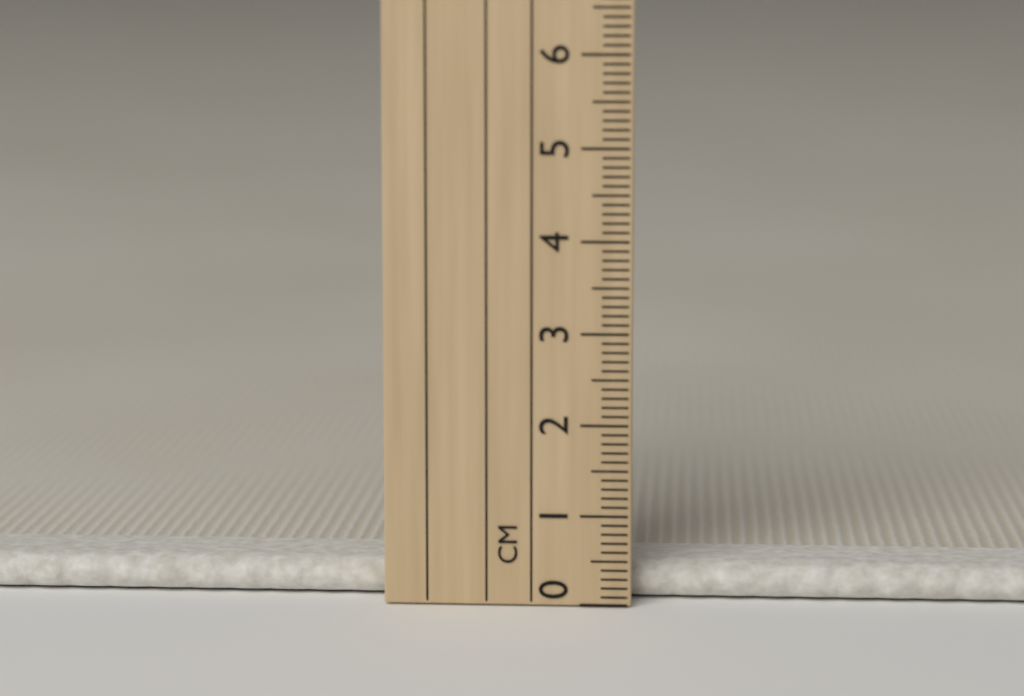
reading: 0.4 cm
